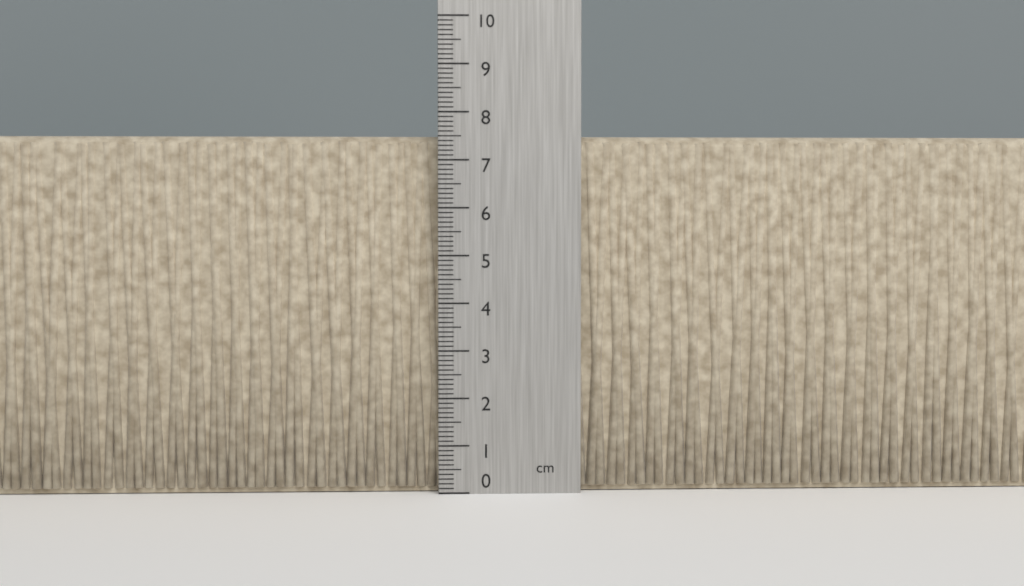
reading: 7.5 cm
